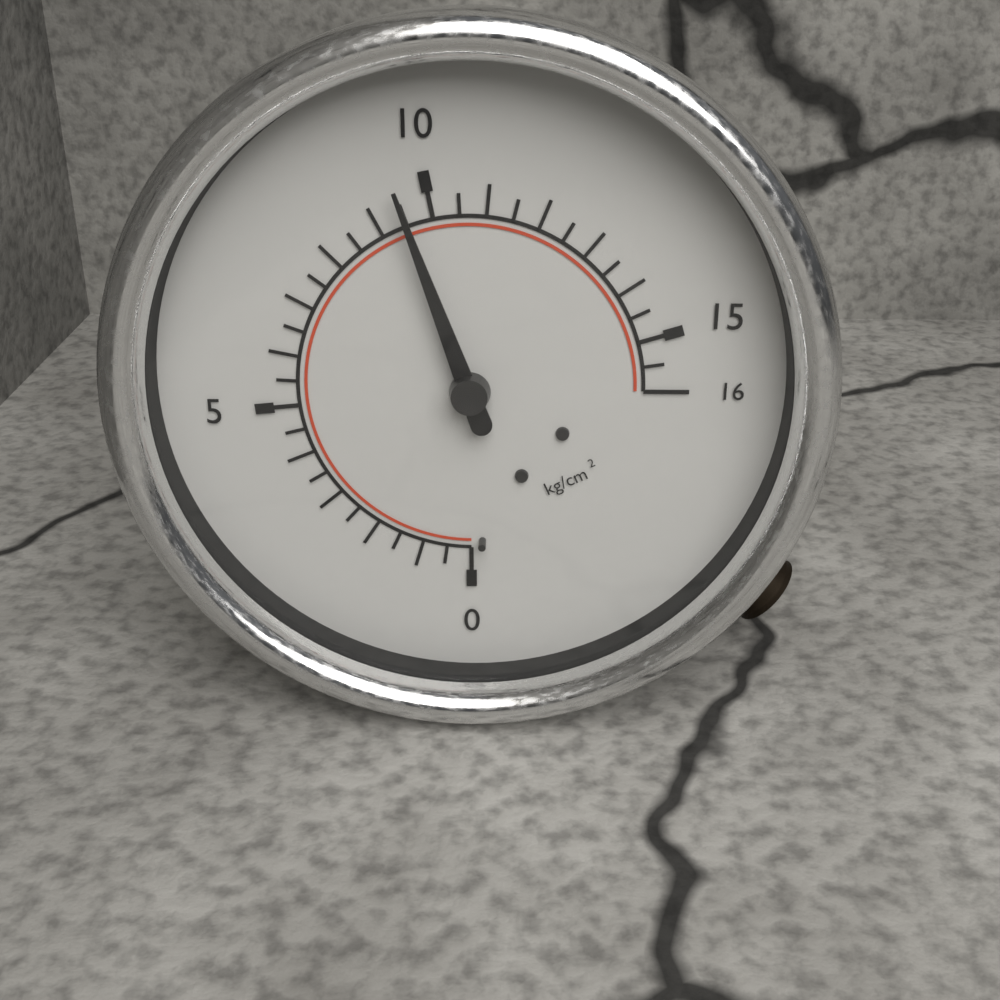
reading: 9.5 kg/cm²
